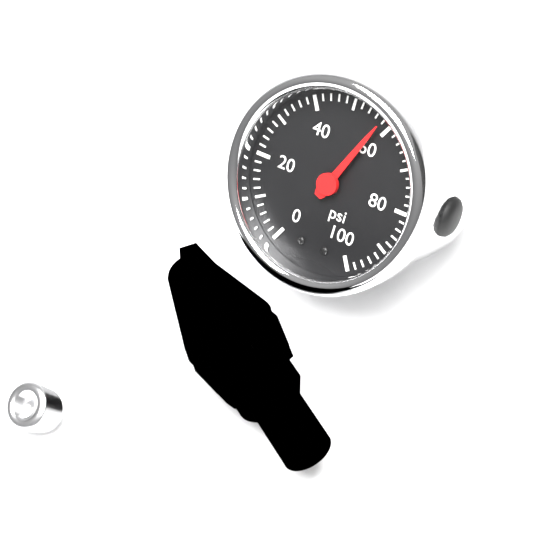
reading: 58 psi
